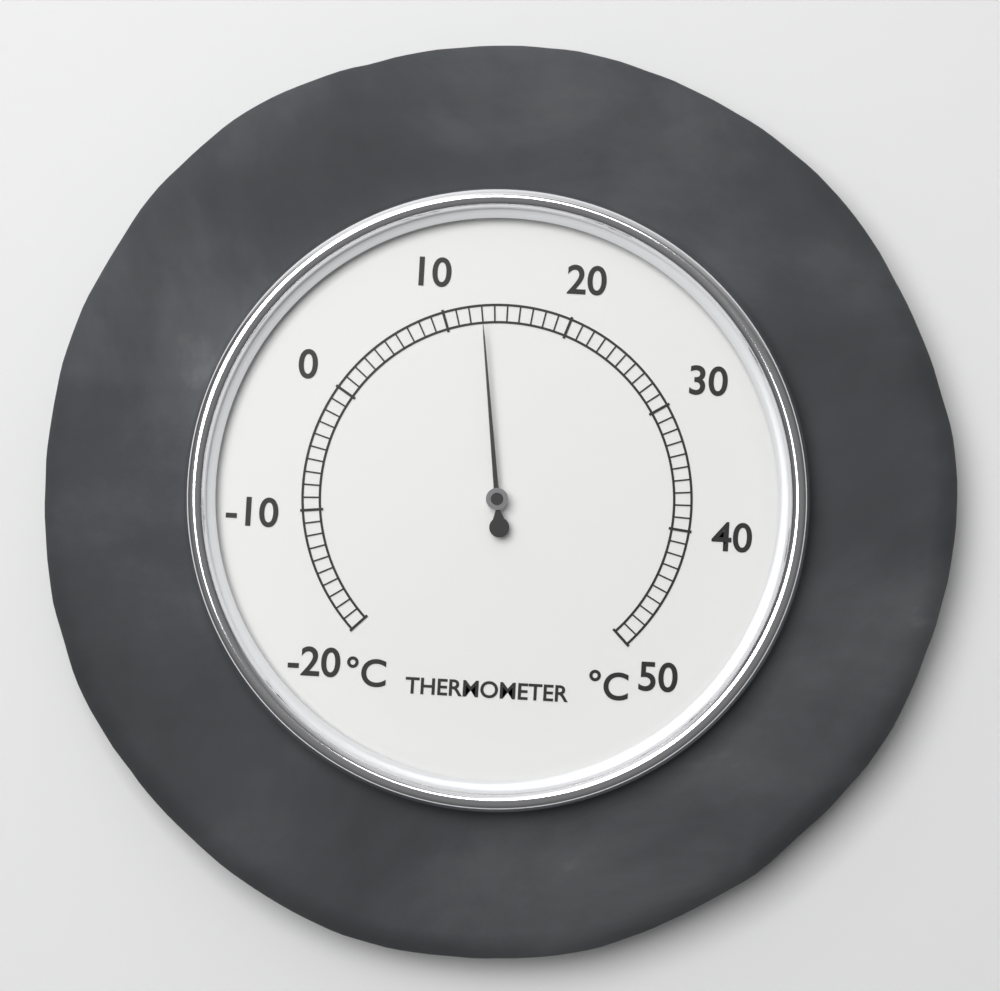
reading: 13 °C
